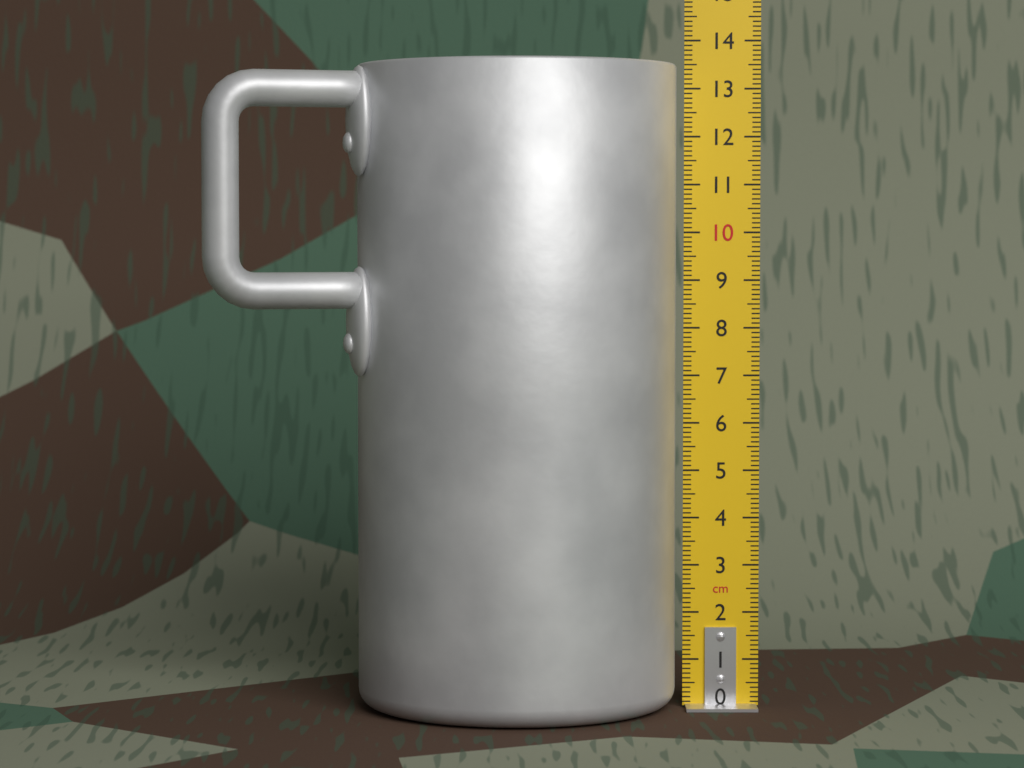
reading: 13.5 cm
